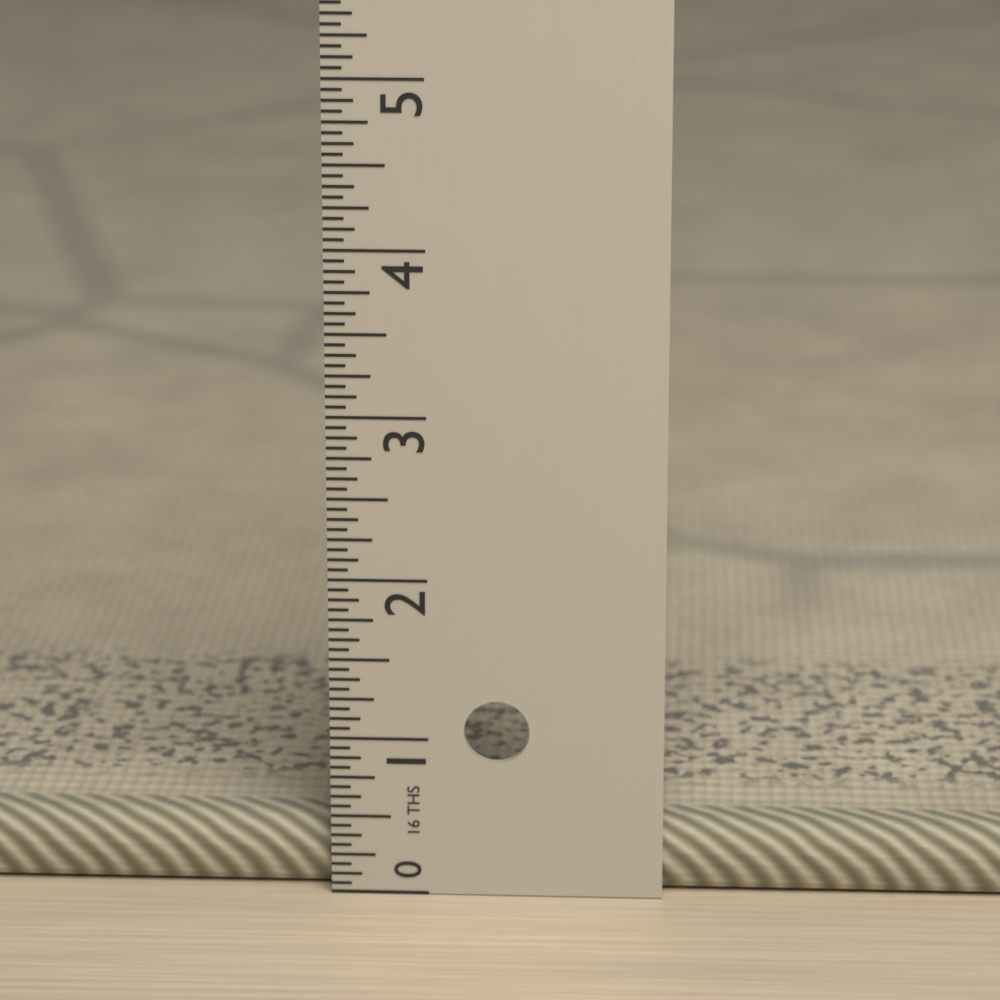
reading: 0.4375 in
